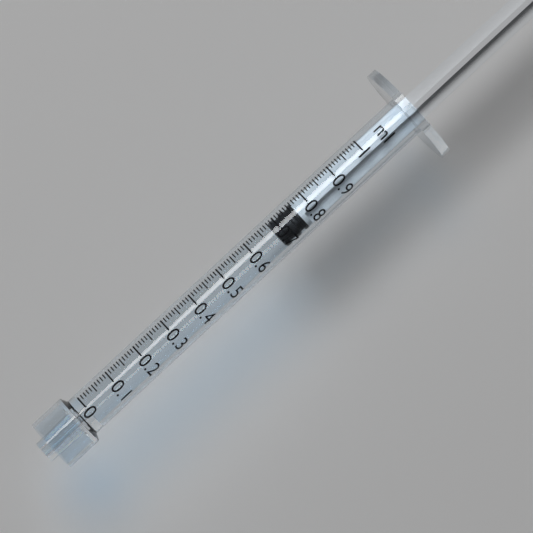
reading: 0.68 ml
